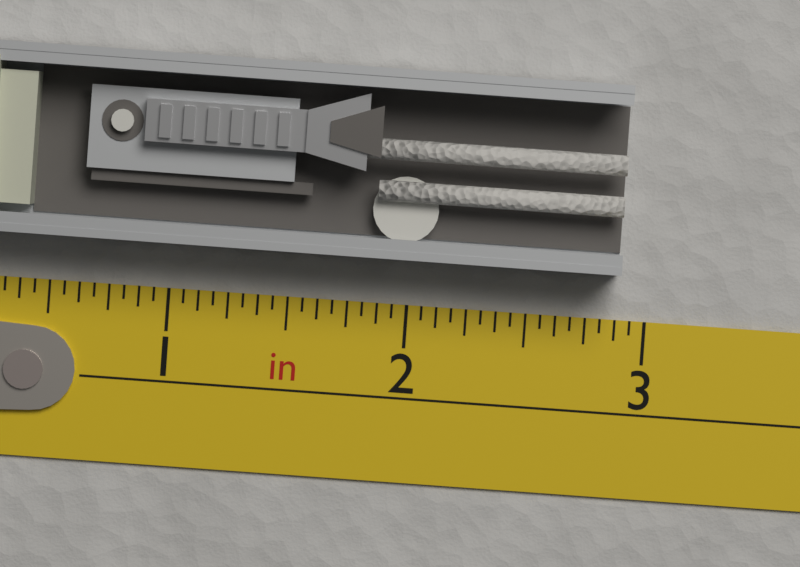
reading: 2.8750 in
